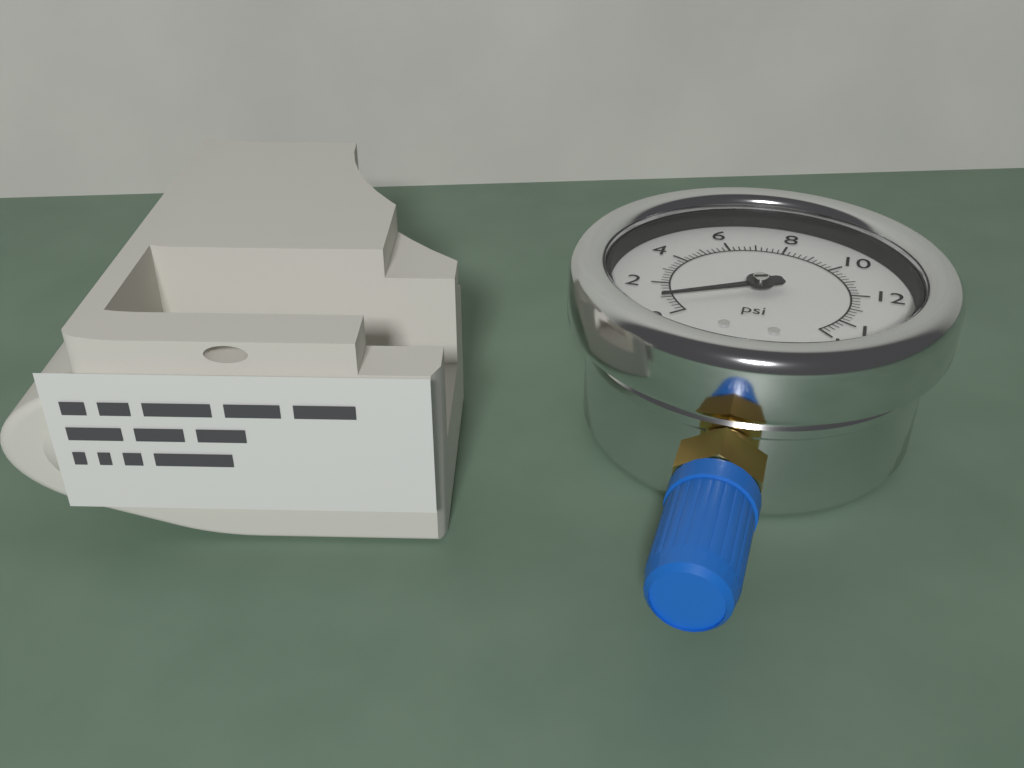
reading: 0.8 psi
